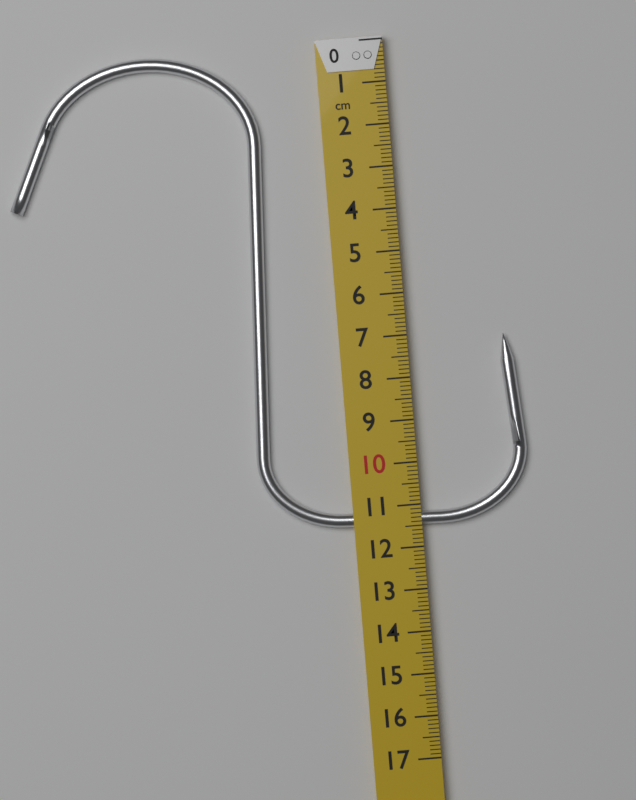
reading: 11.5 cm
